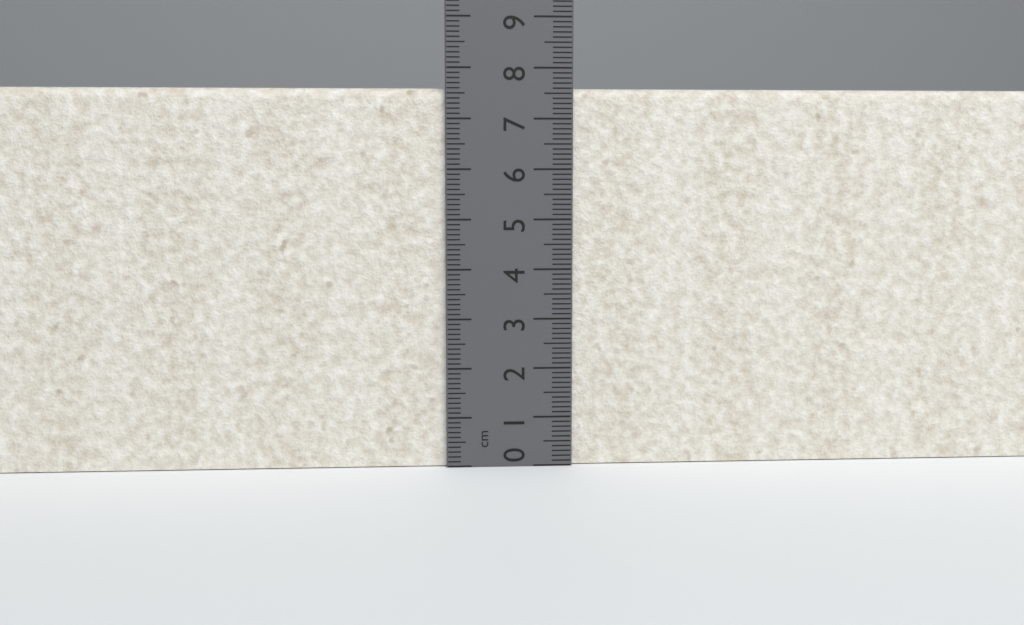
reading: 7.6 cm
